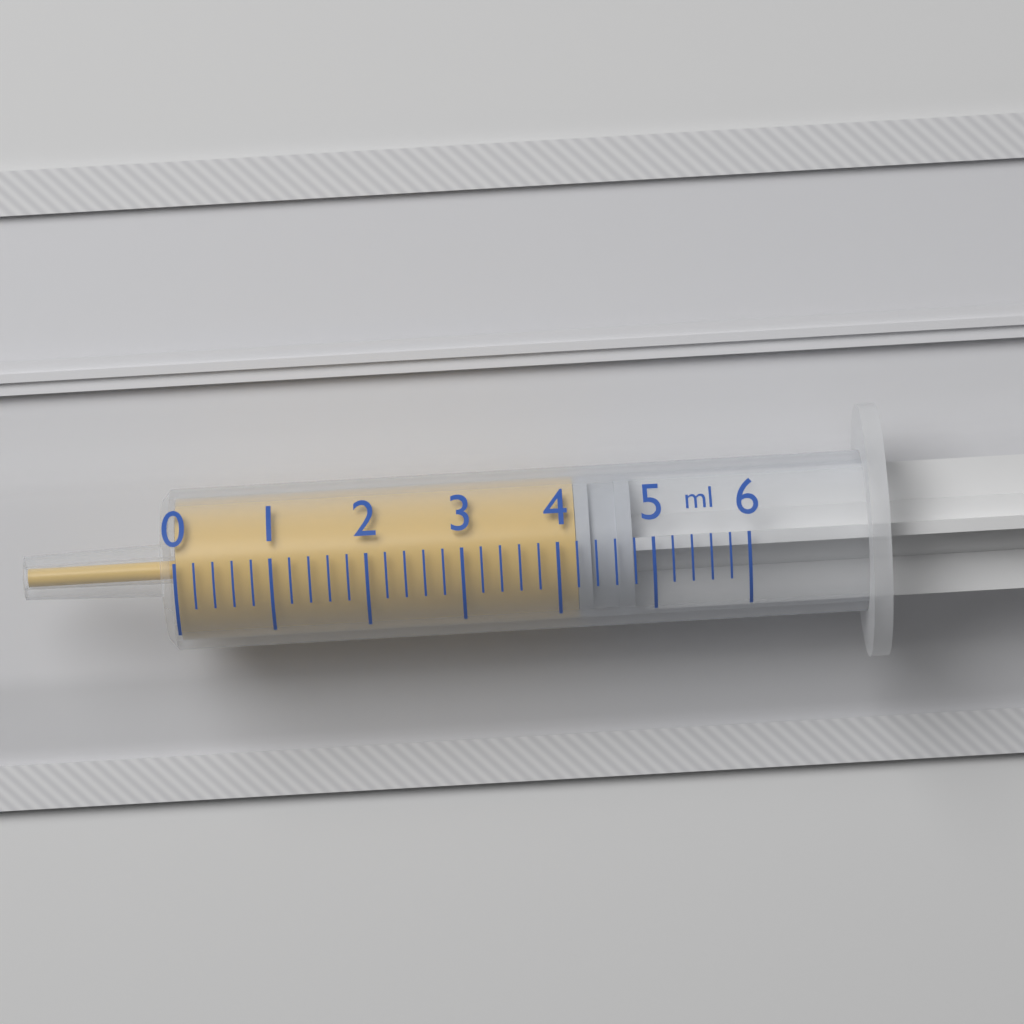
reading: 4.2 ml
